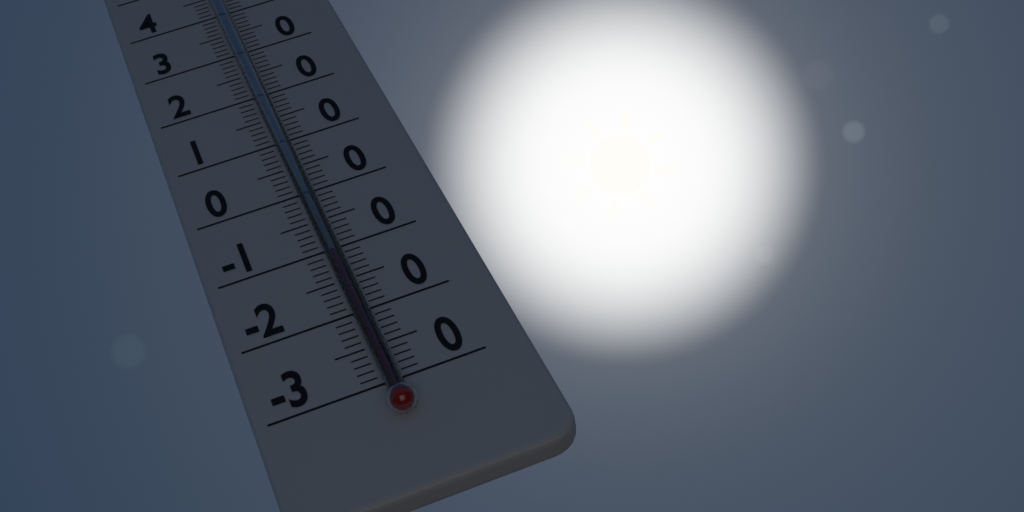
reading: -12 °C
